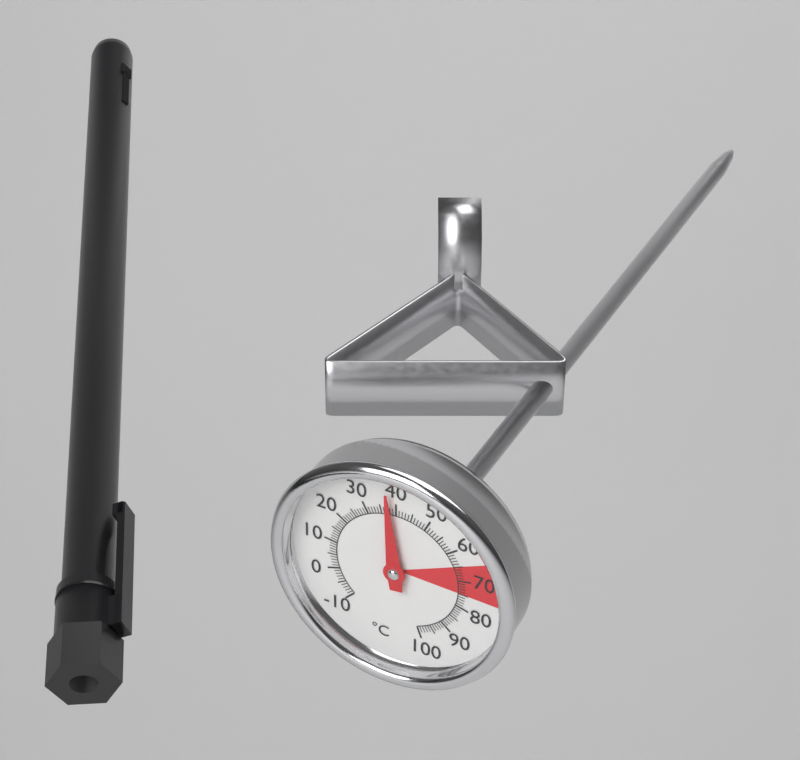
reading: 38 °C
